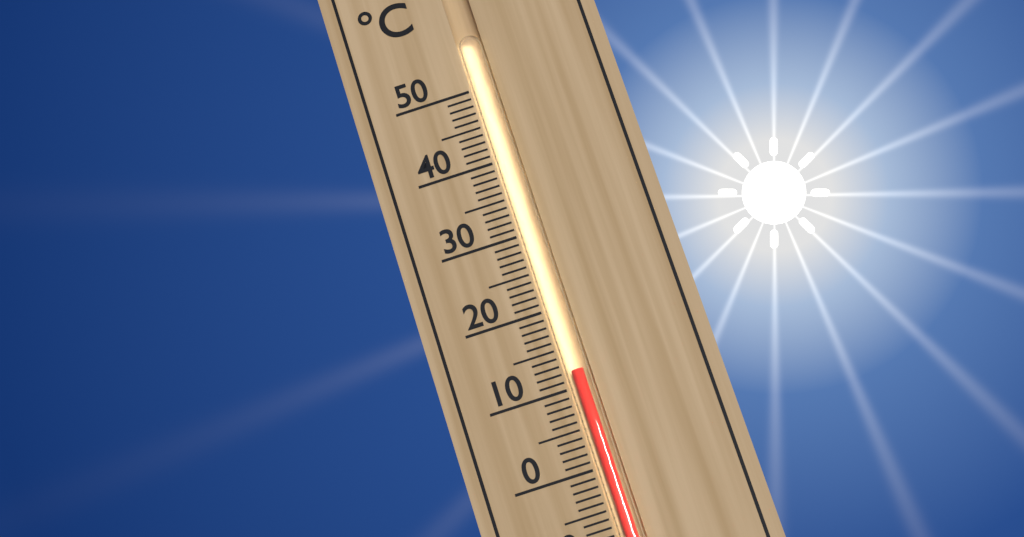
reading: 12 °C
